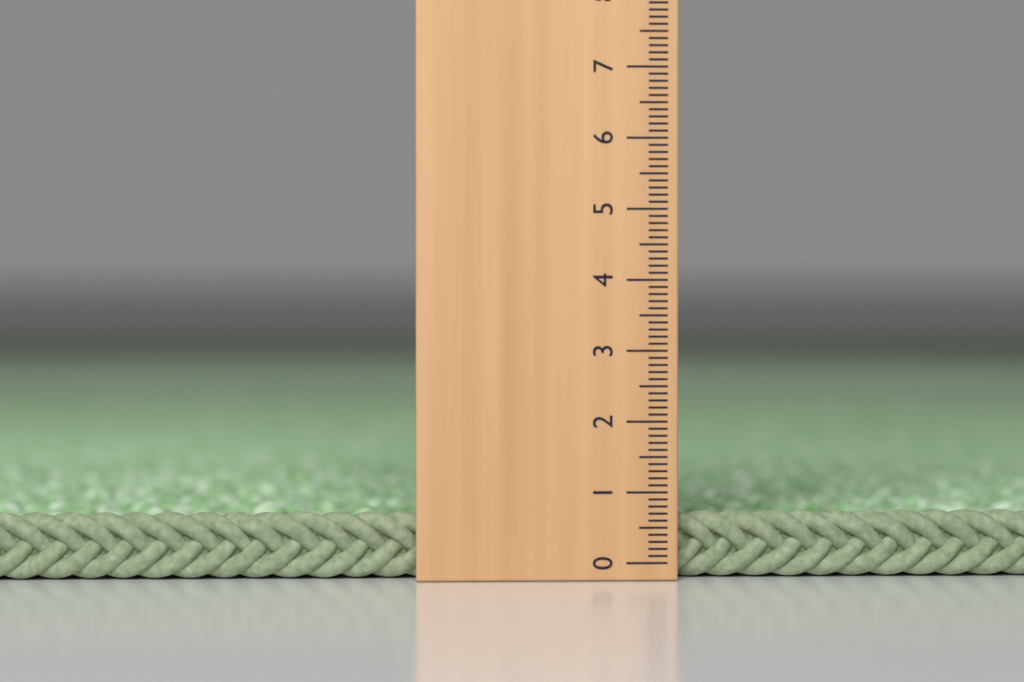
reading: 0.5 (no unit)
